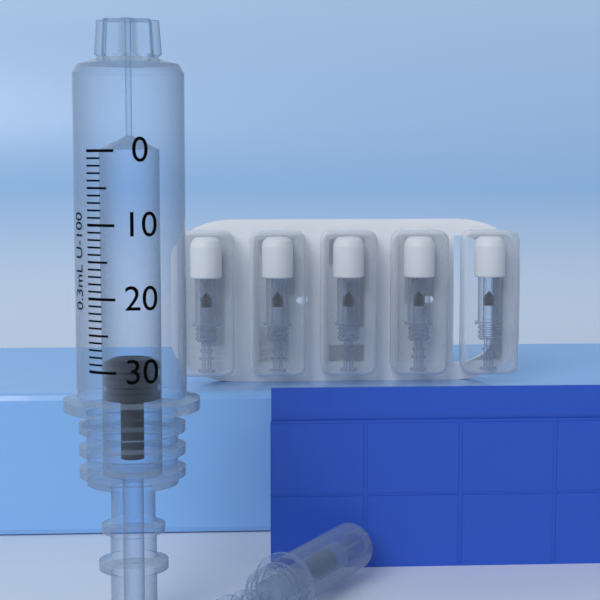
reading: 29 units
